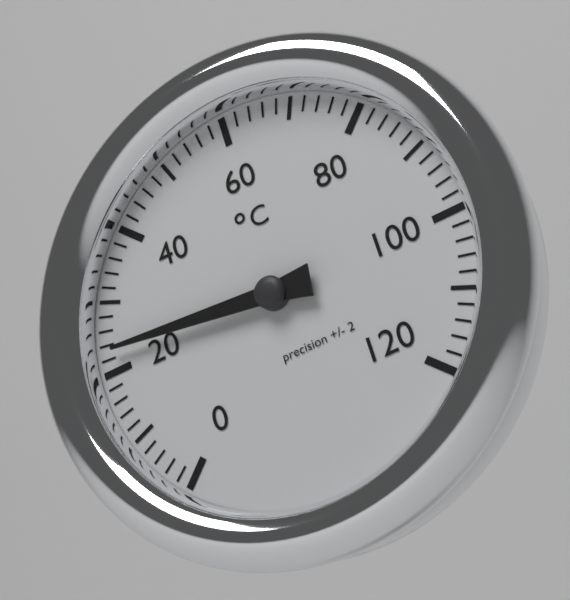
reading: 23 °C
